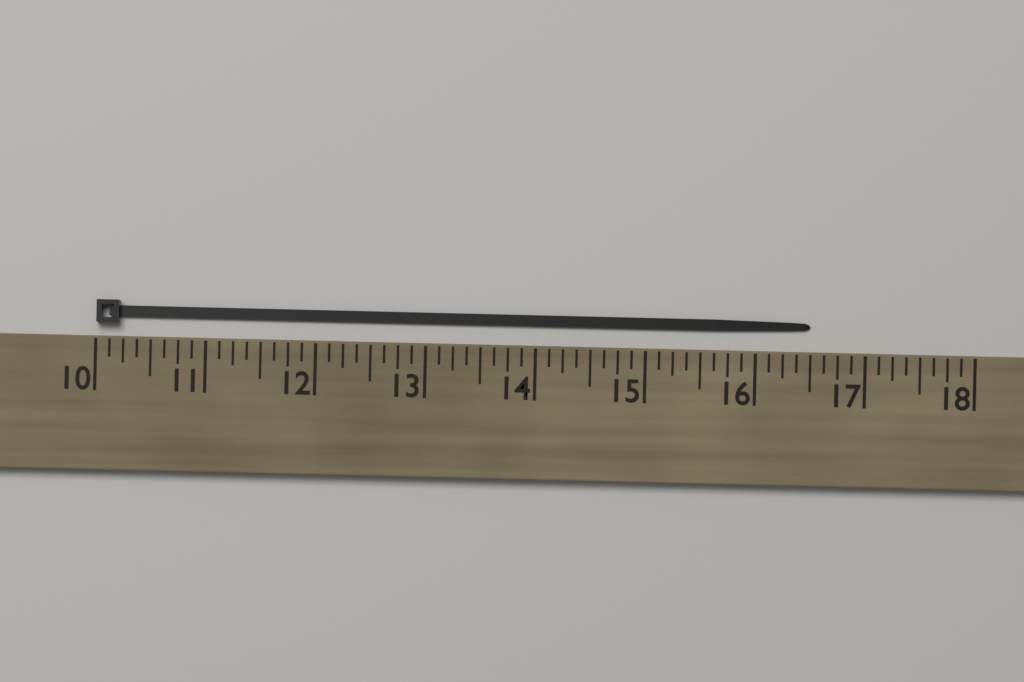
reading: 16.500 (no unit)
